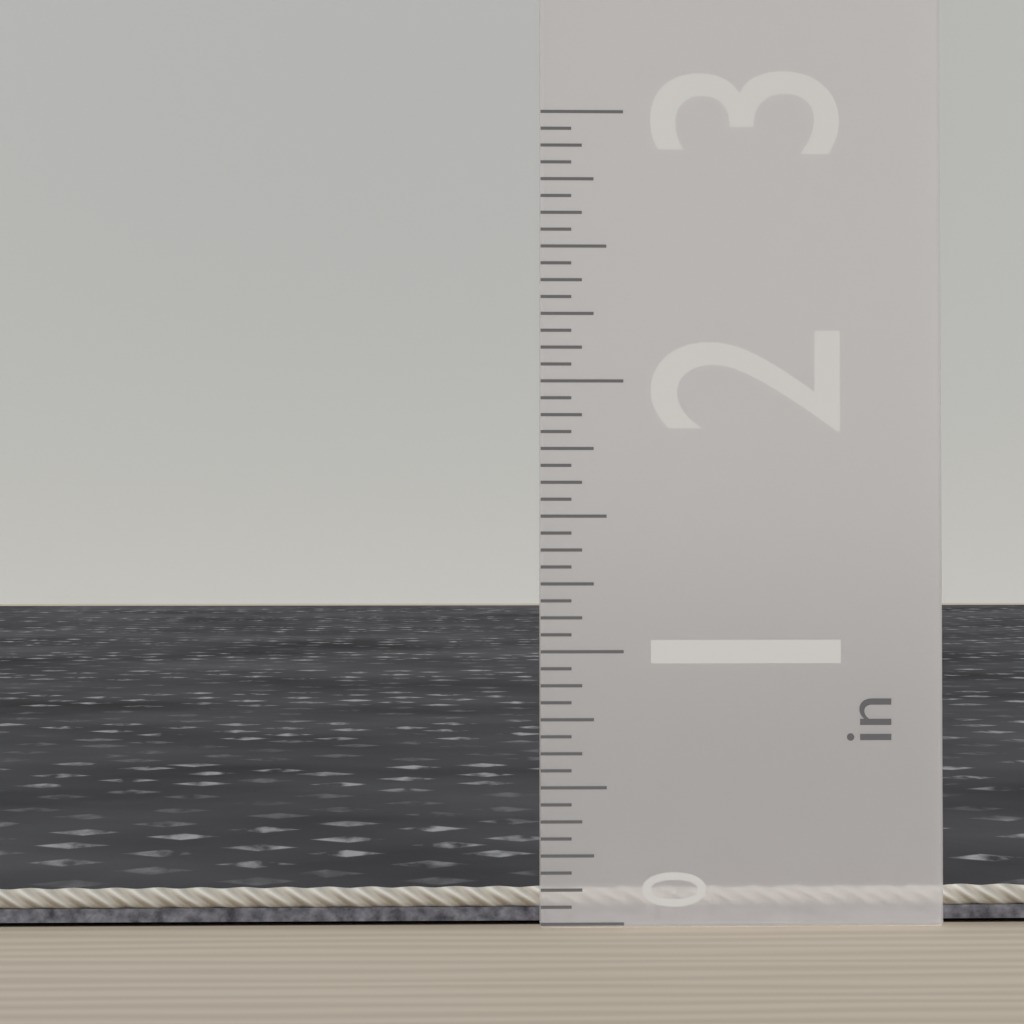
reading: 0.1250 in
